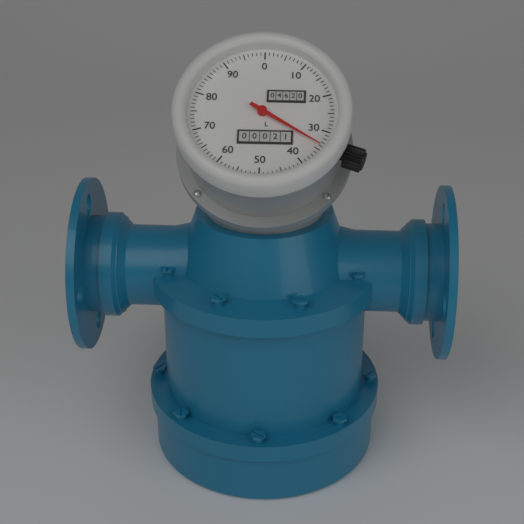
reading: 34 L
